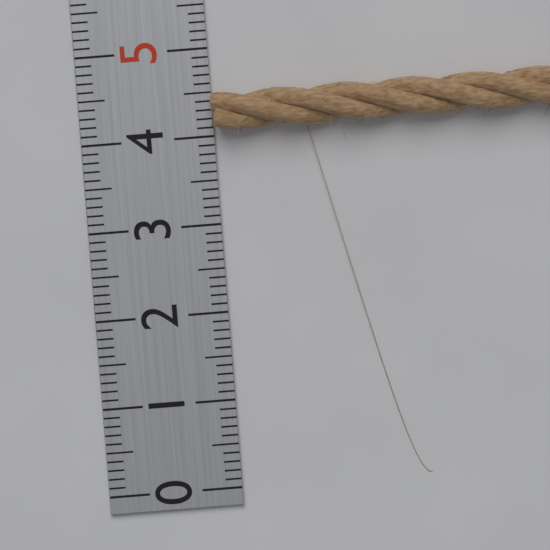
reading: 4.5 (no unit)
